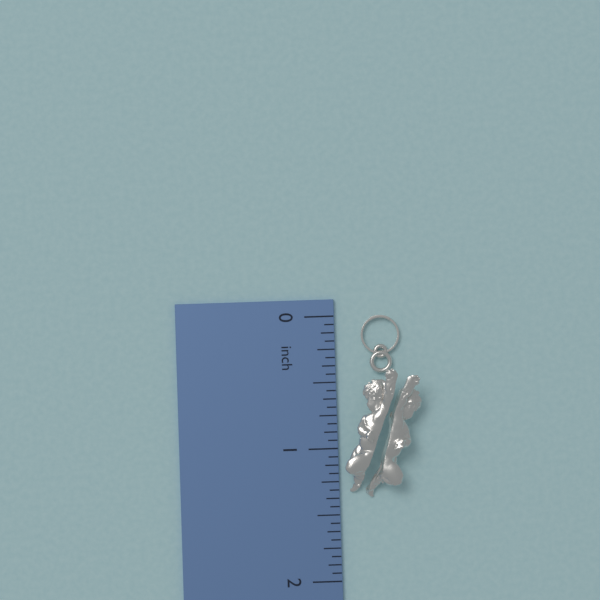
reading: 1.3750 inch
